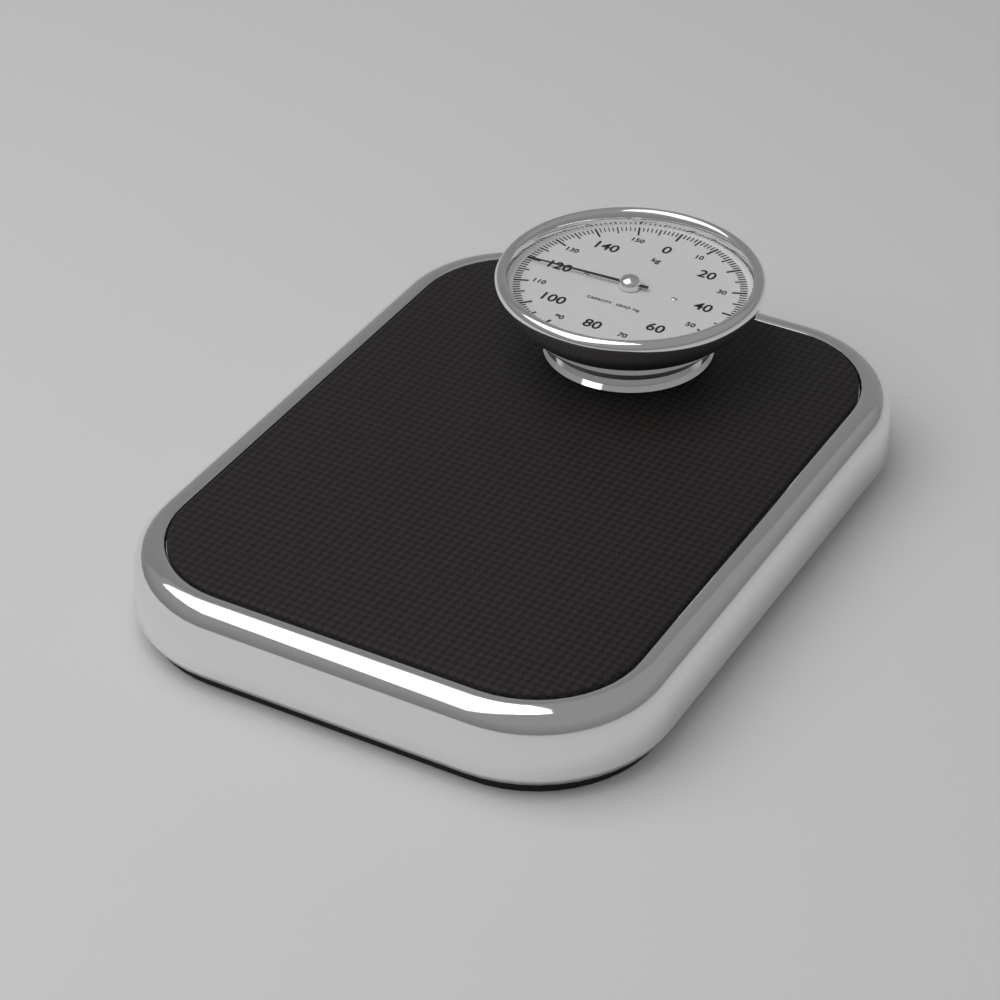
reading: 119 kg
